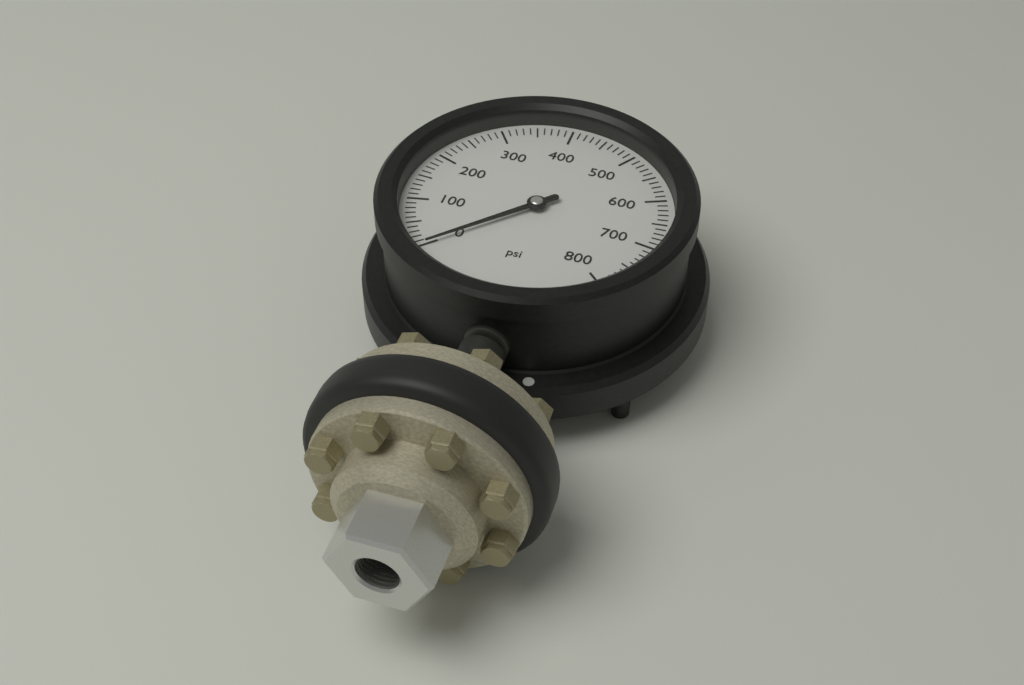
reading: 0 psi
